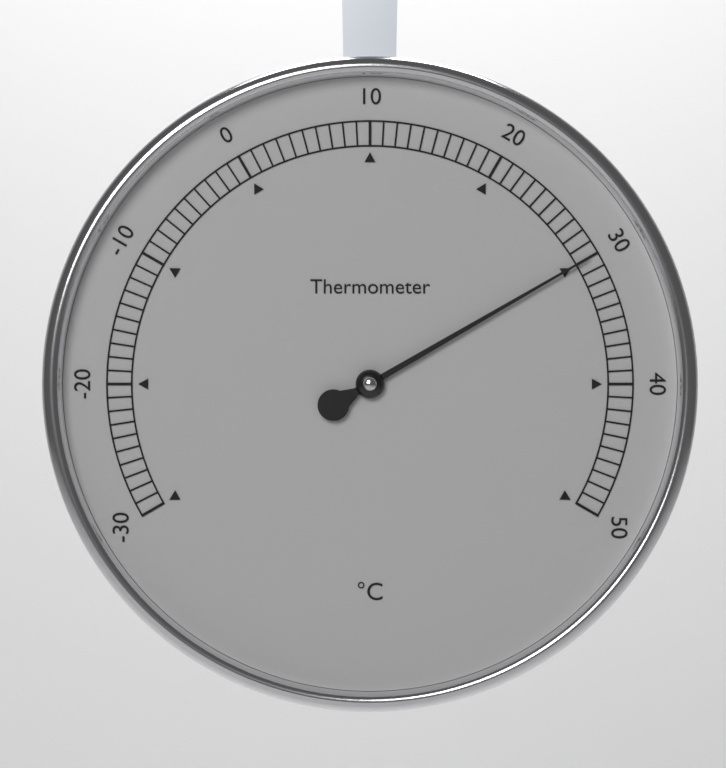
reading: 30 °C
